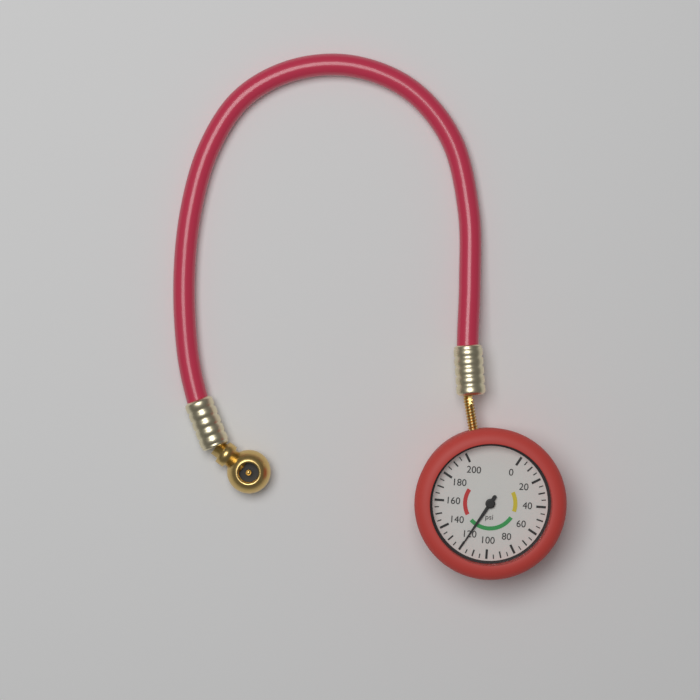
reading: 120 psi
